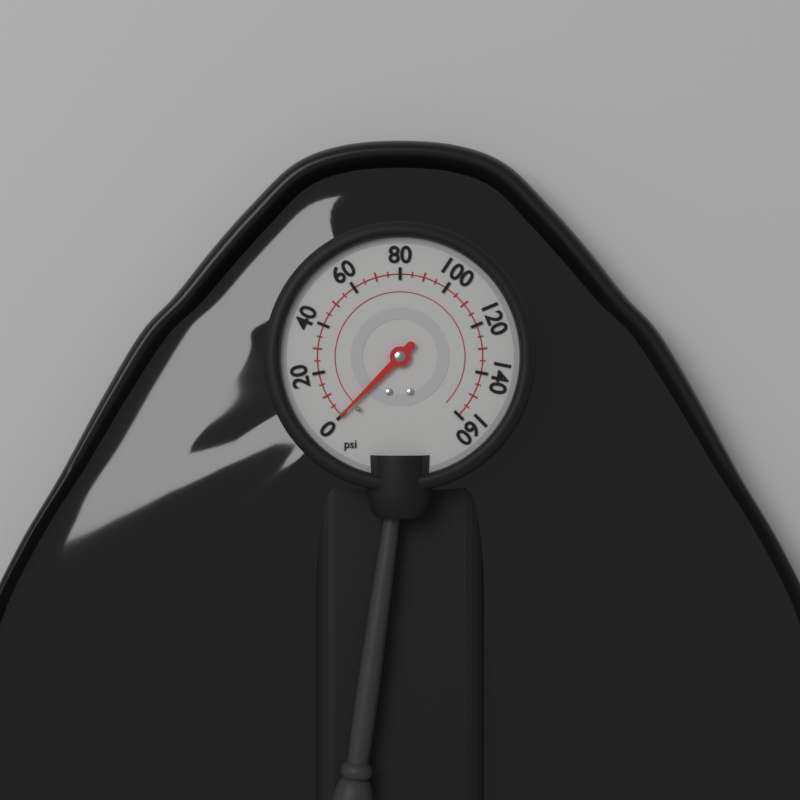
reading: 0 psi
